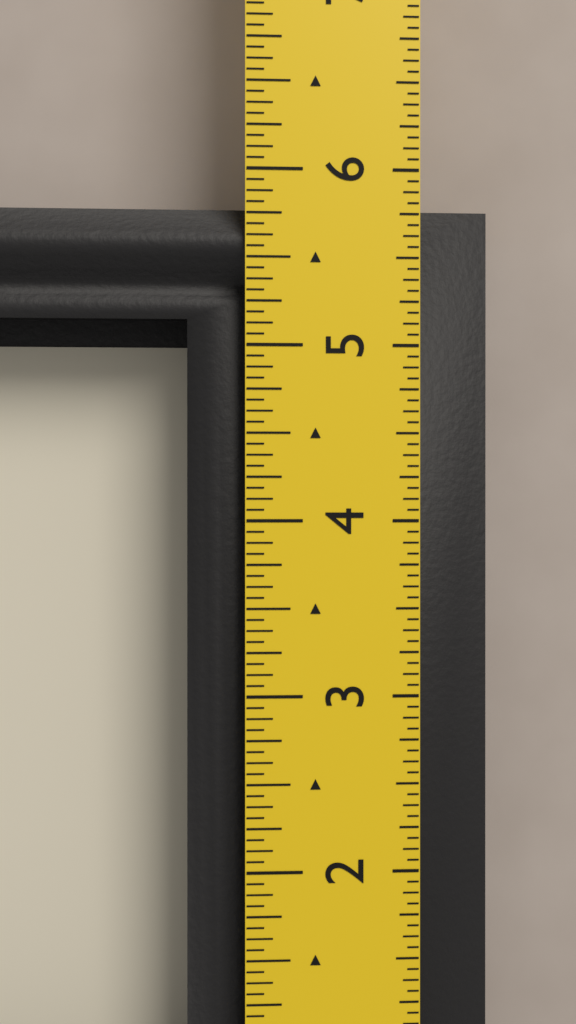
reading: 5.8125 in
